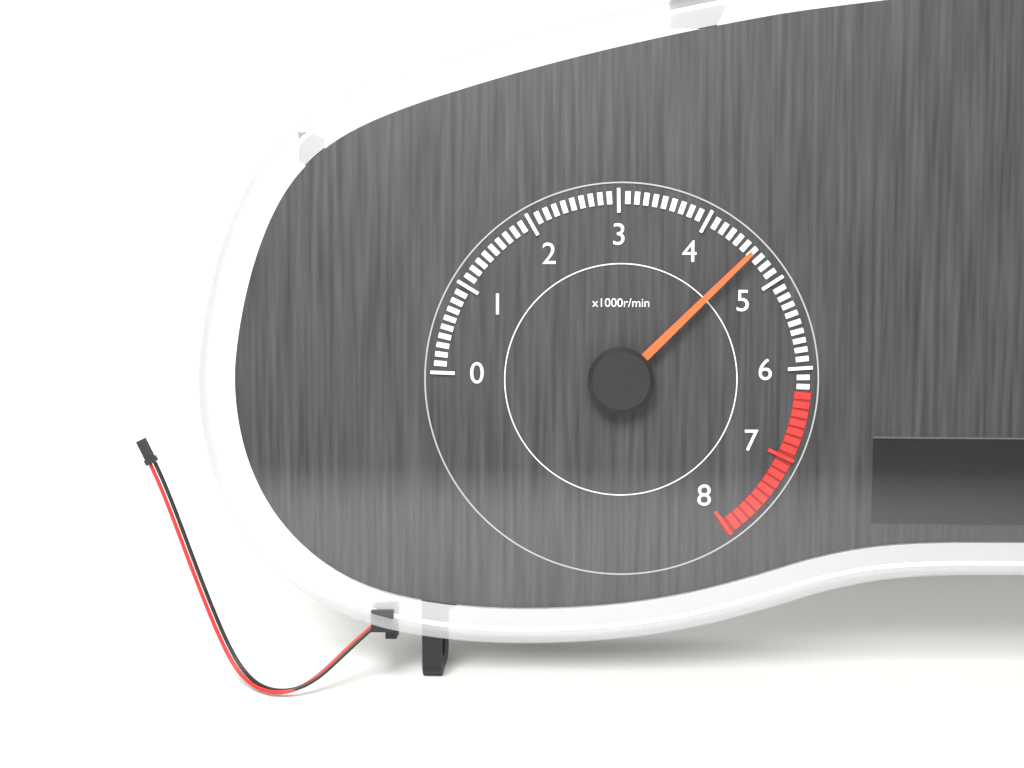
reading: 4600 r/min
